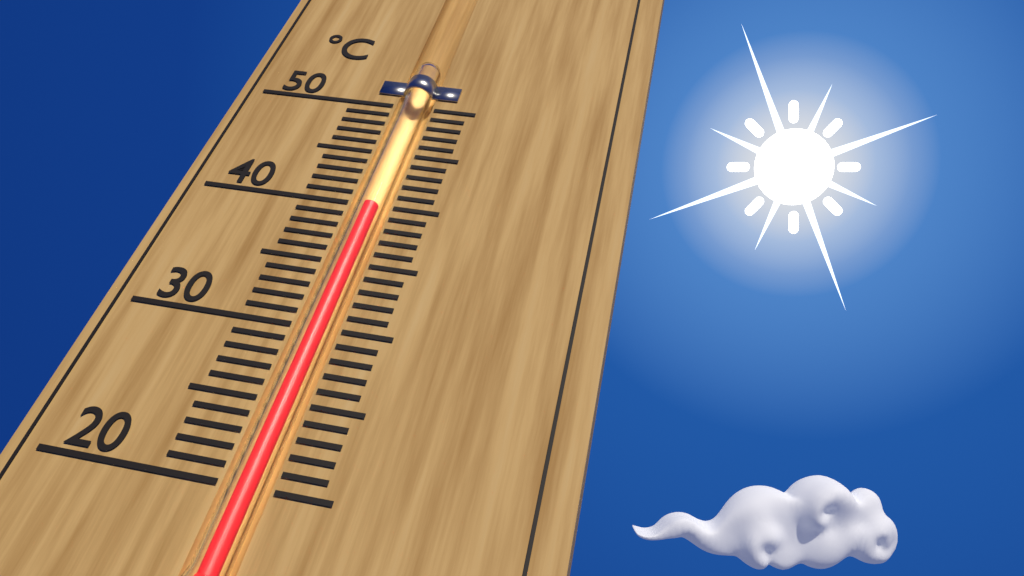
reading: 40 °C
